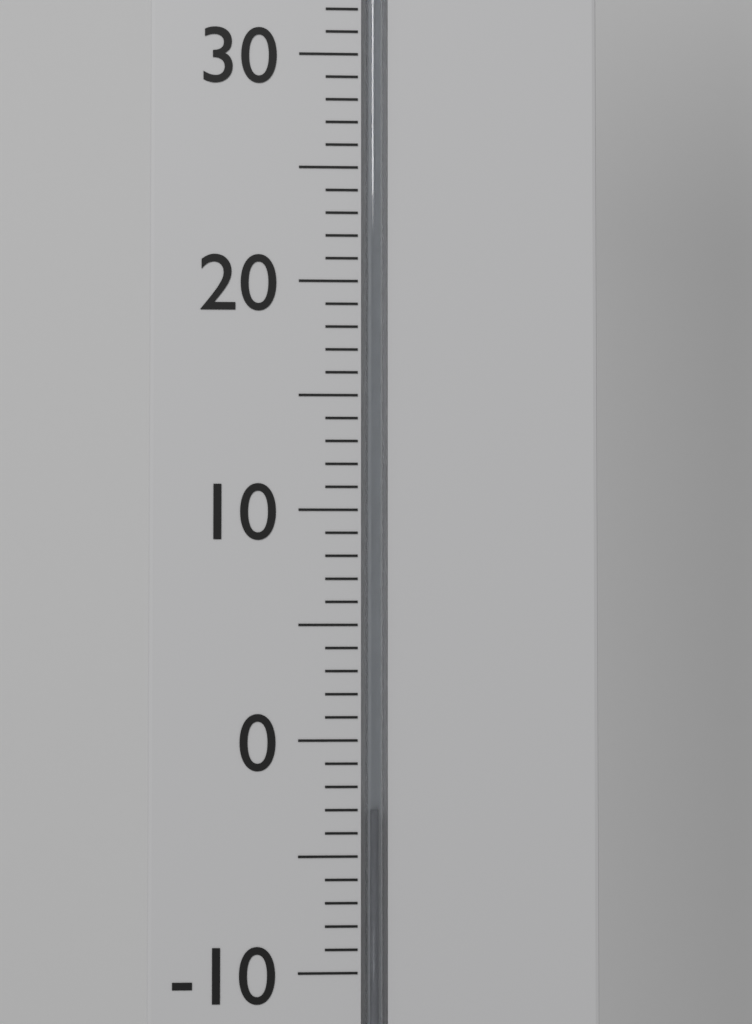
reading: -3 °C
